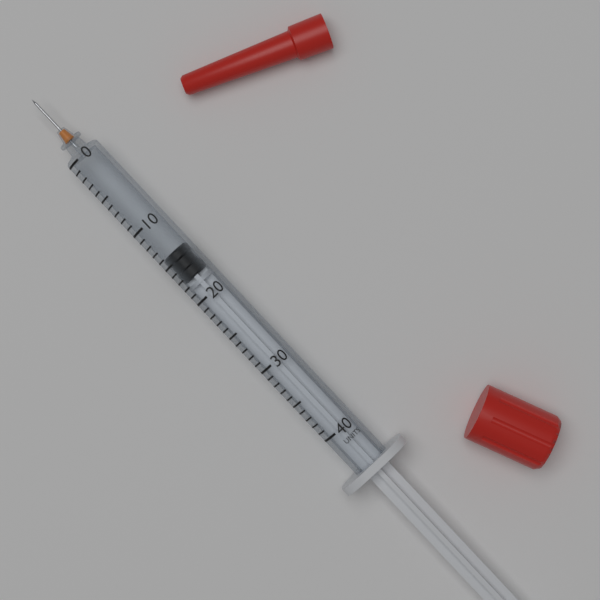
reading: 14 units
